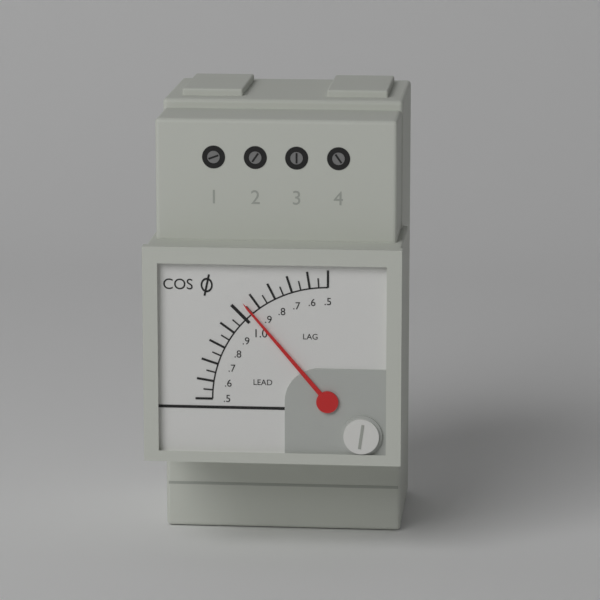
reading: 0.95 cosφ
